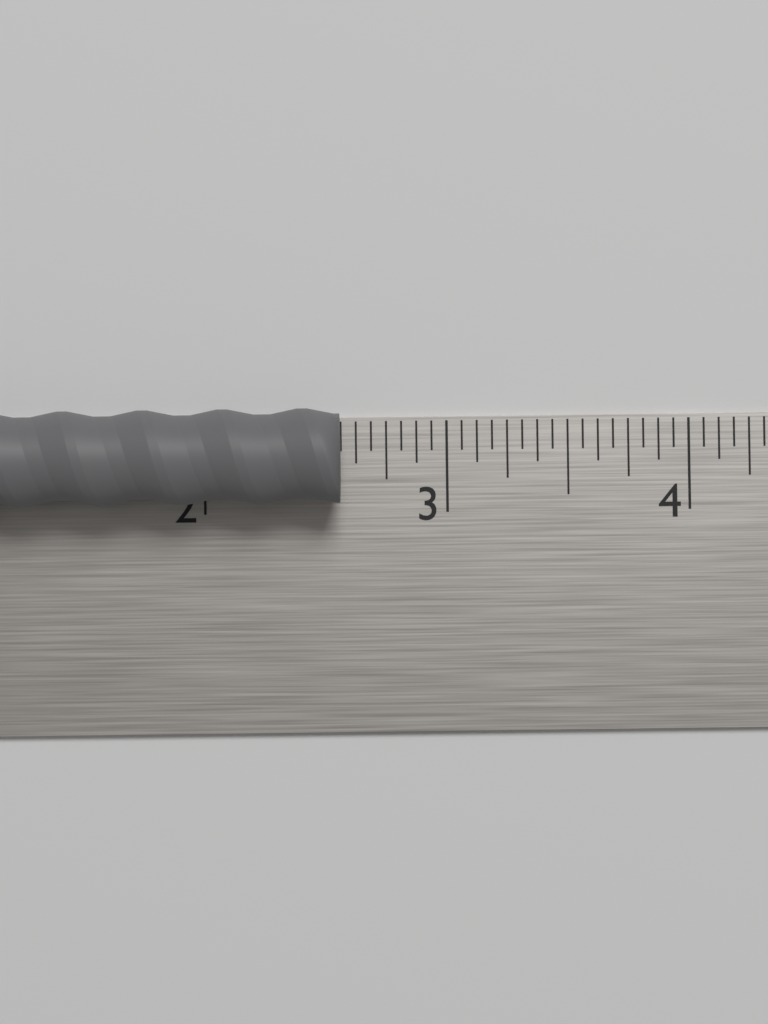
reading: 2.5625 in
